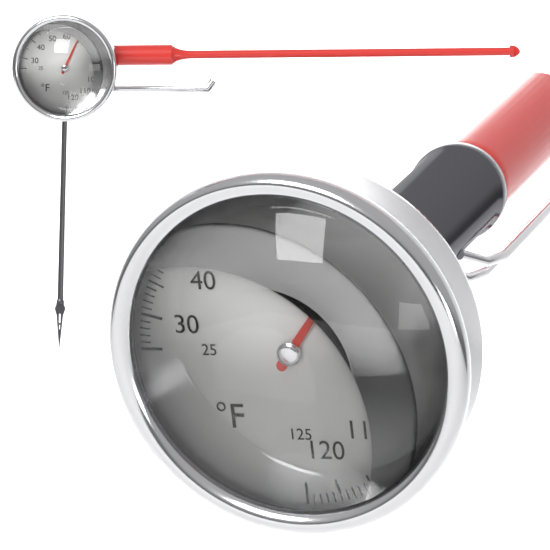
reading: 72 °F
